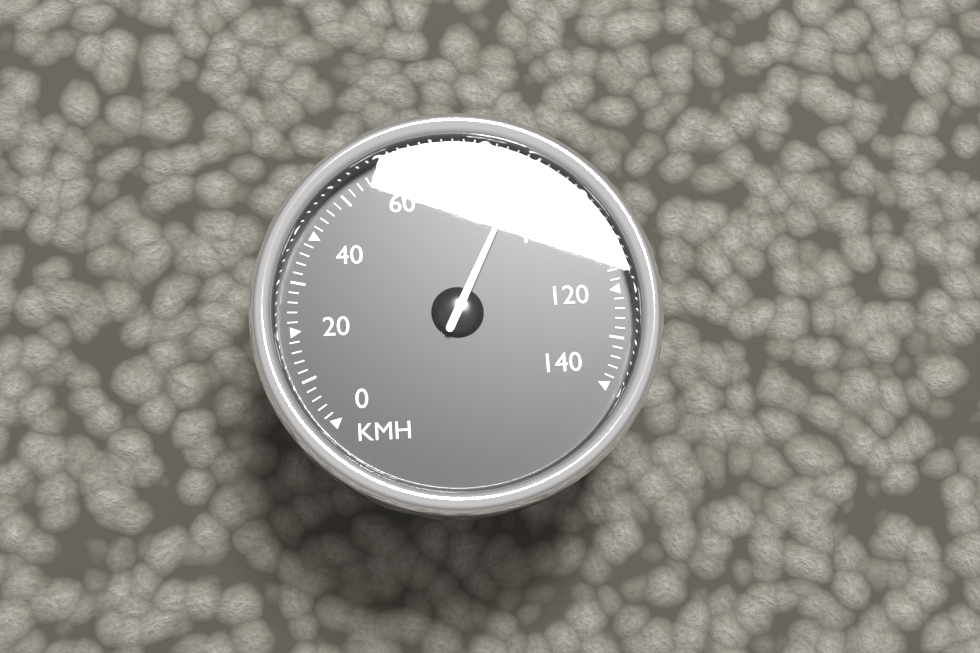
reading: 88 km/h
